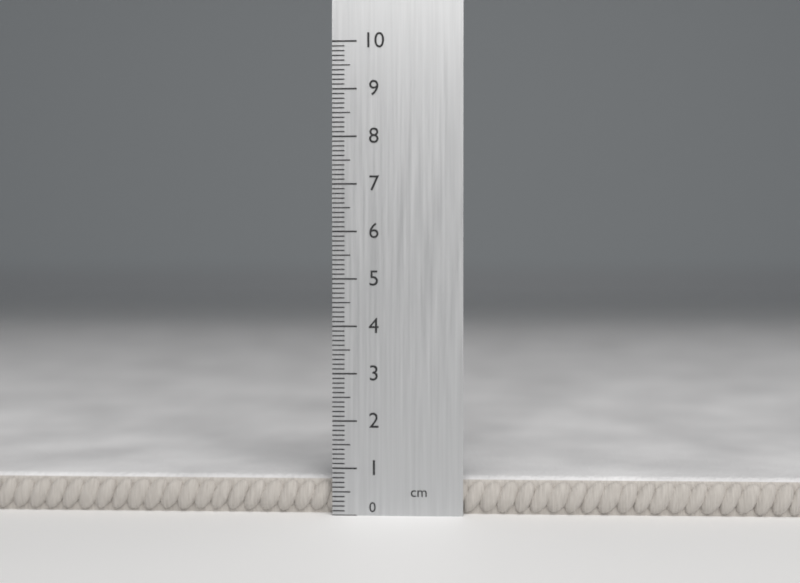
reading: 0.8 cm
